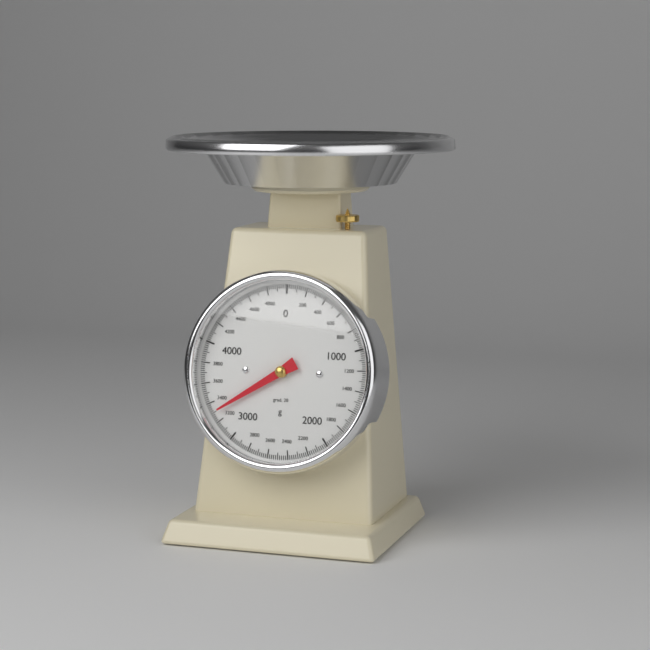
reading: 3300 g
